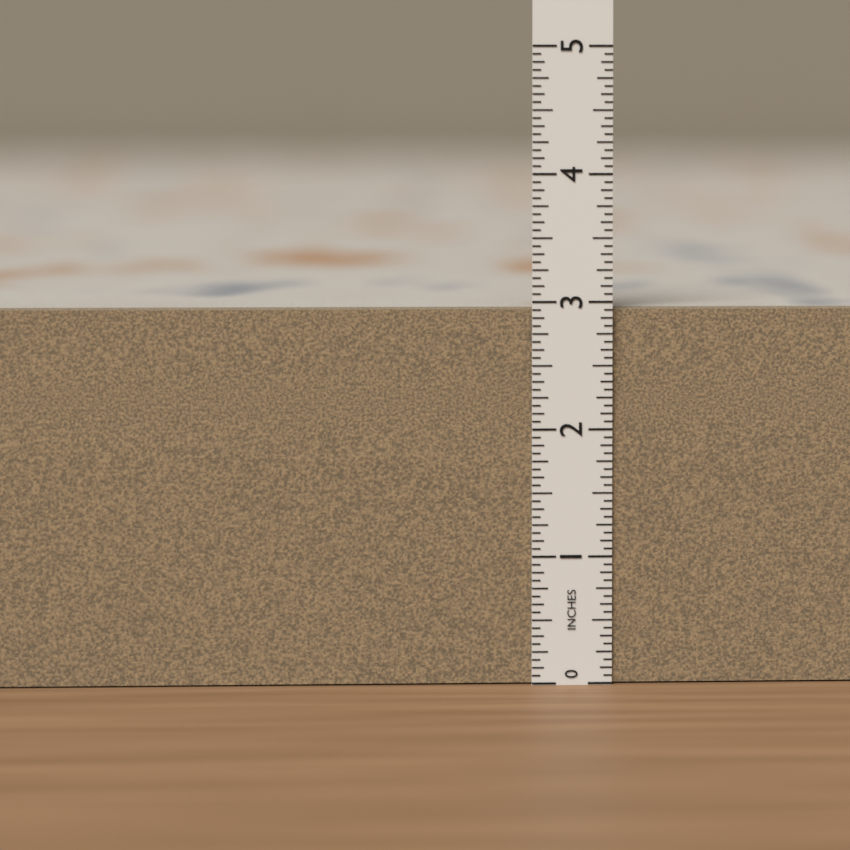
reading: 2.9375 in
